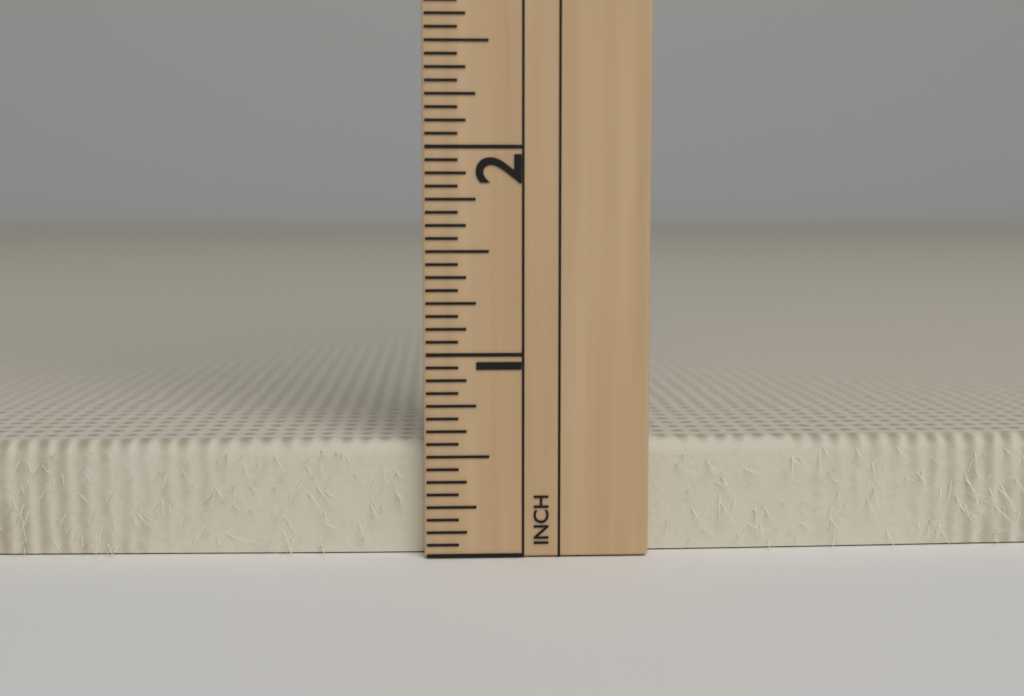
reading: 0.5625 in
